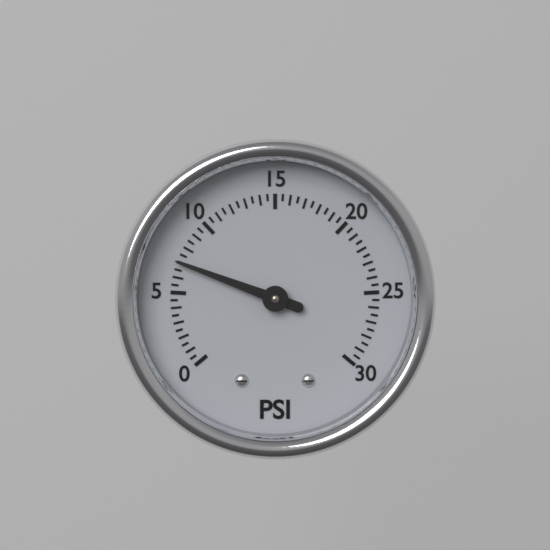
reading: 7.0 psi
